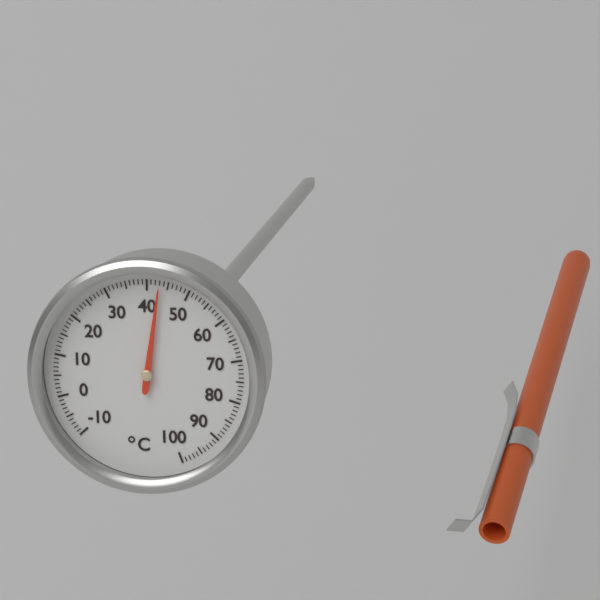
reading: 43 °C
